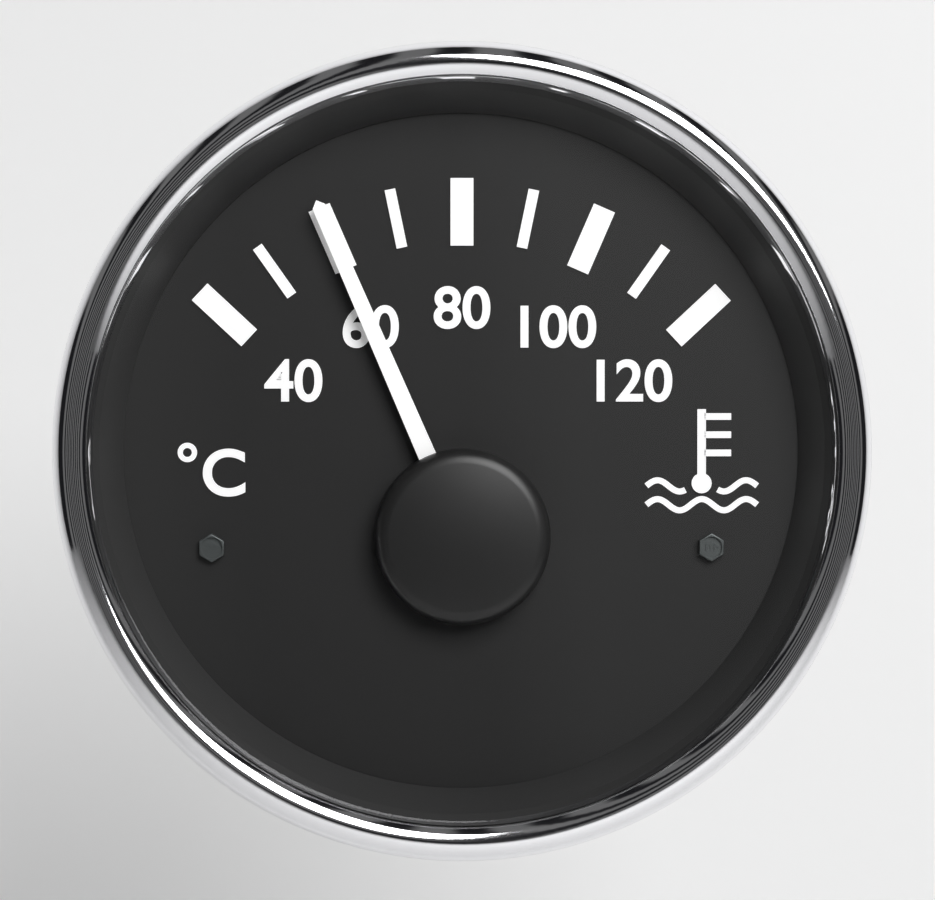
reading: 60 °C
